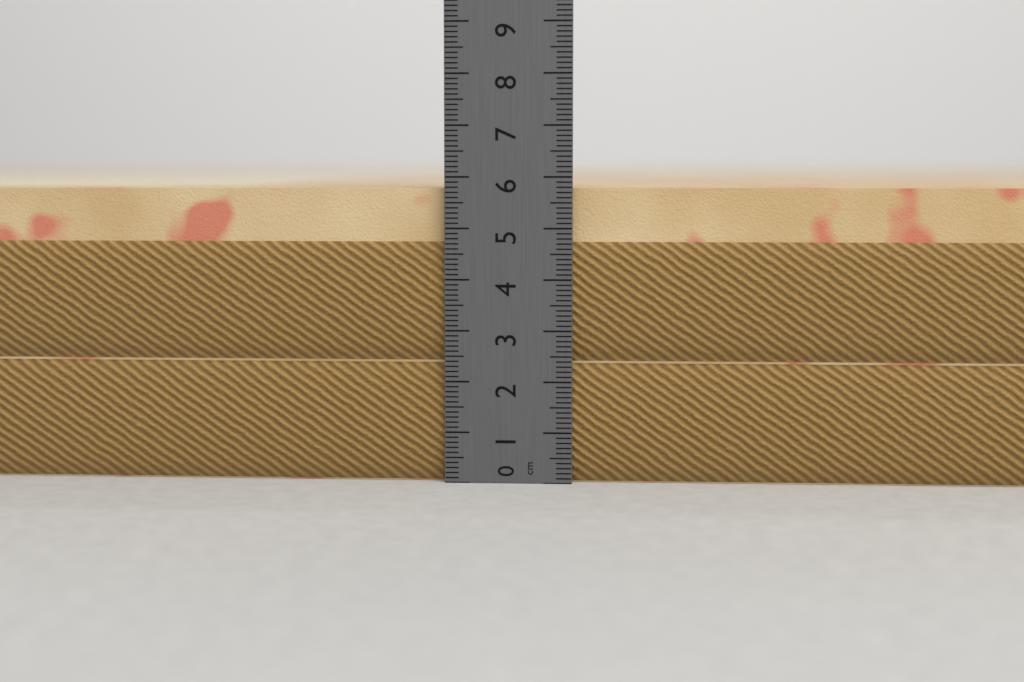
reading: 5.8 cm
